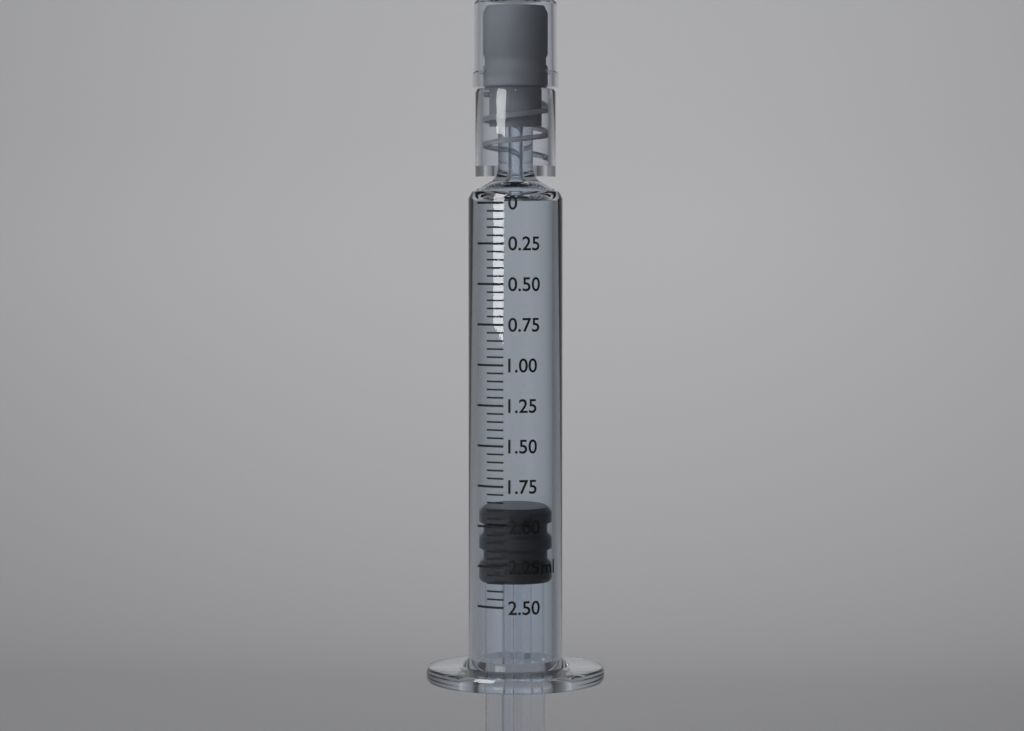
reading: 1.90 ml
